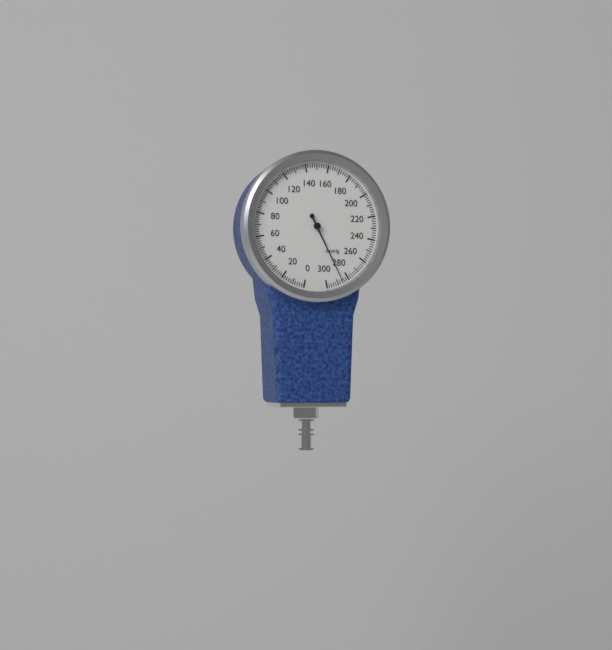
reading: 286 mmHg
